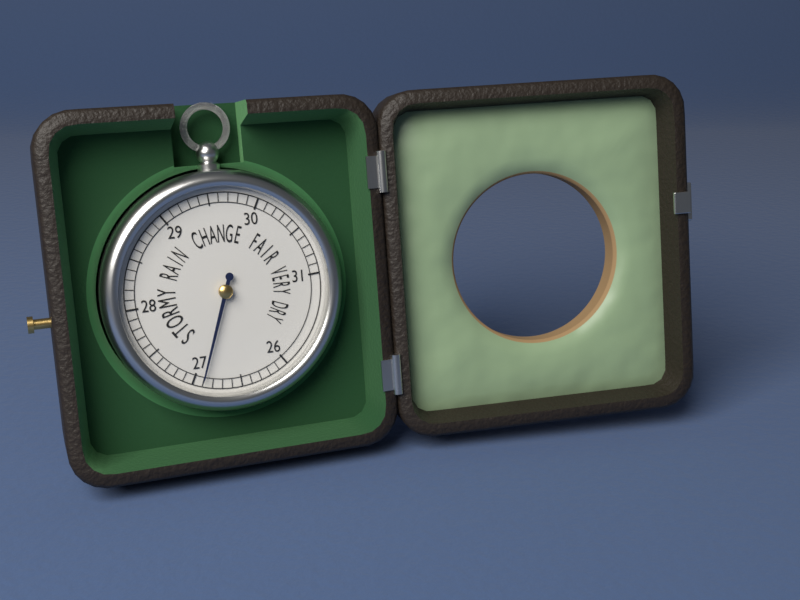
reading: 26.9 (no unit)
